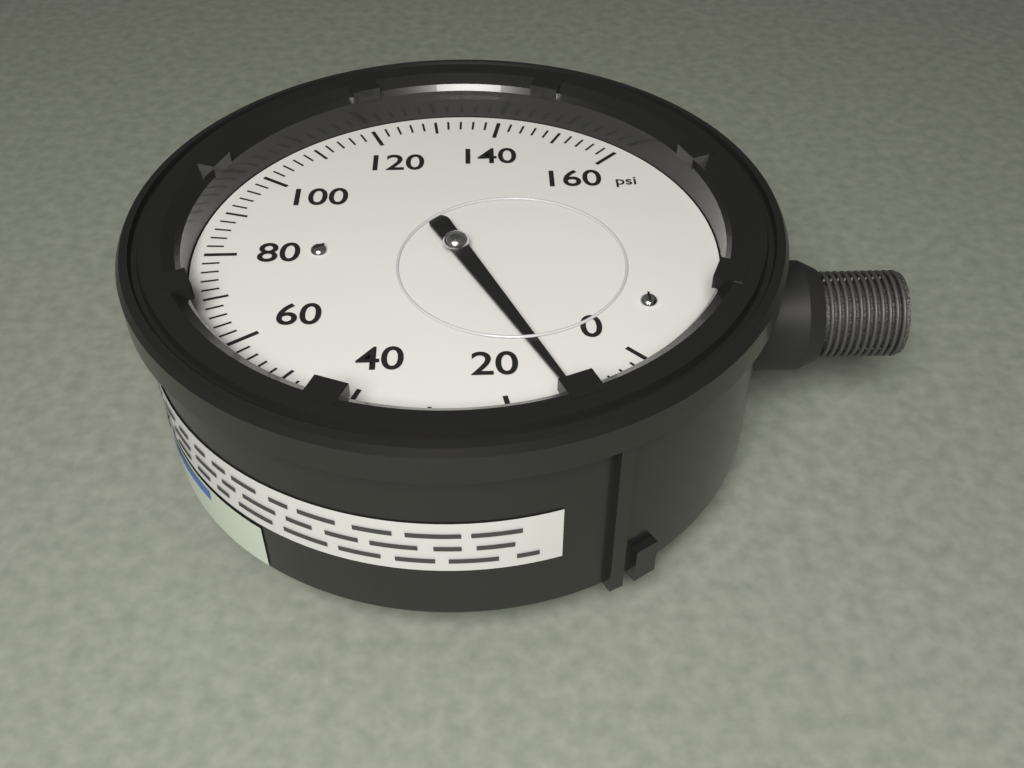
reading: 12 psi
